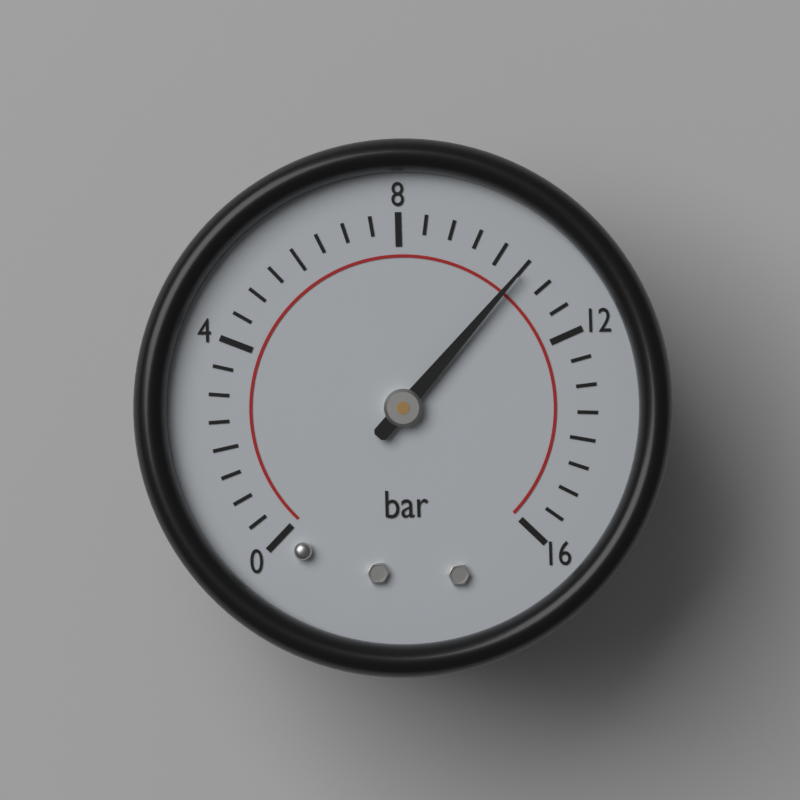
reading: 10.5 bar
